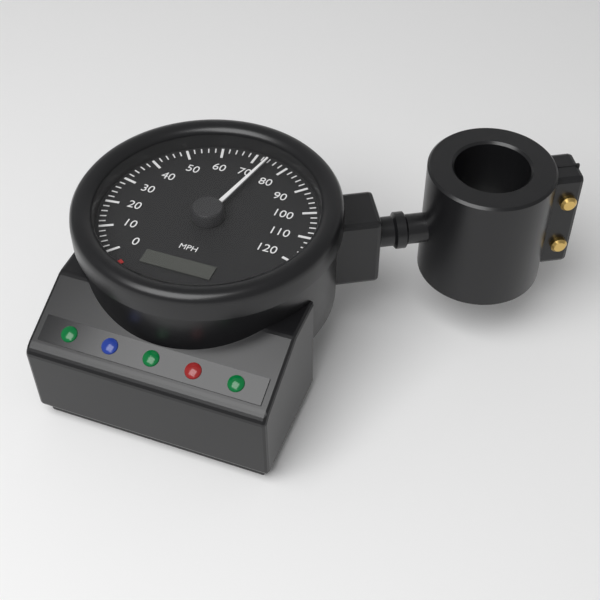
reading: 74 mph
